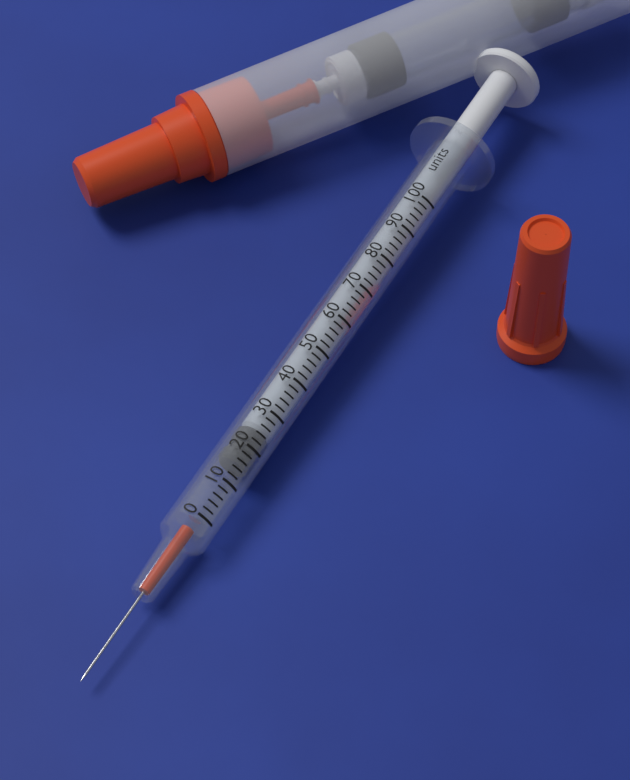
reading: 16 units
